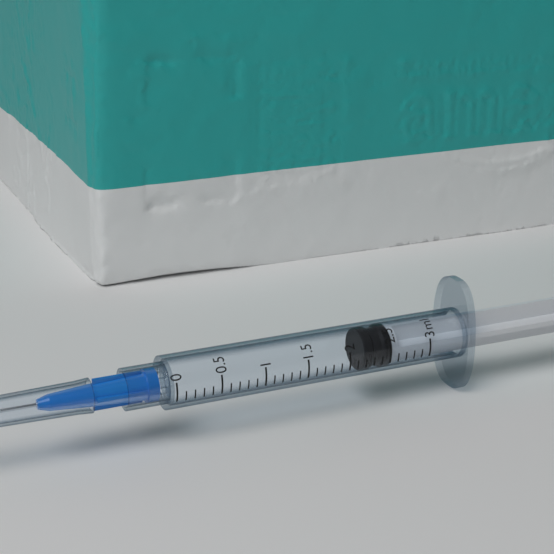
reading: 2.2 ml
